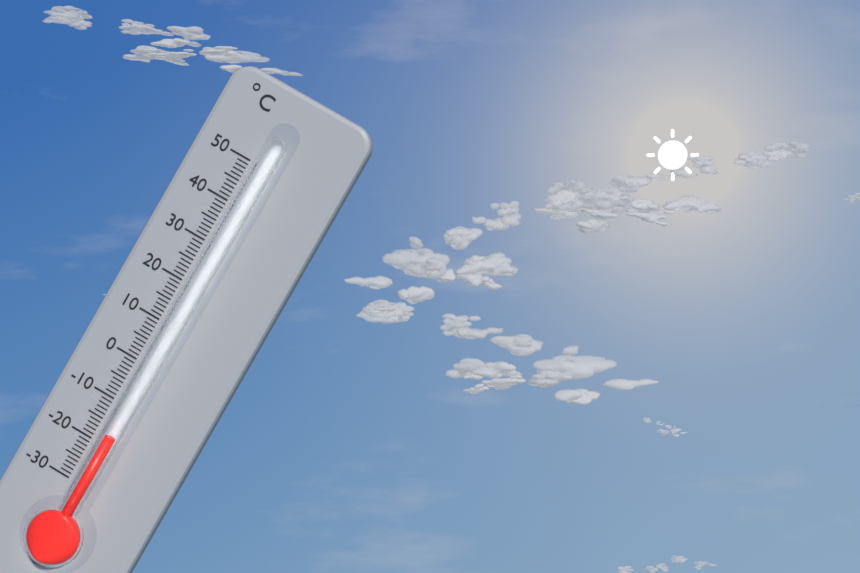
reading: -17 °C
